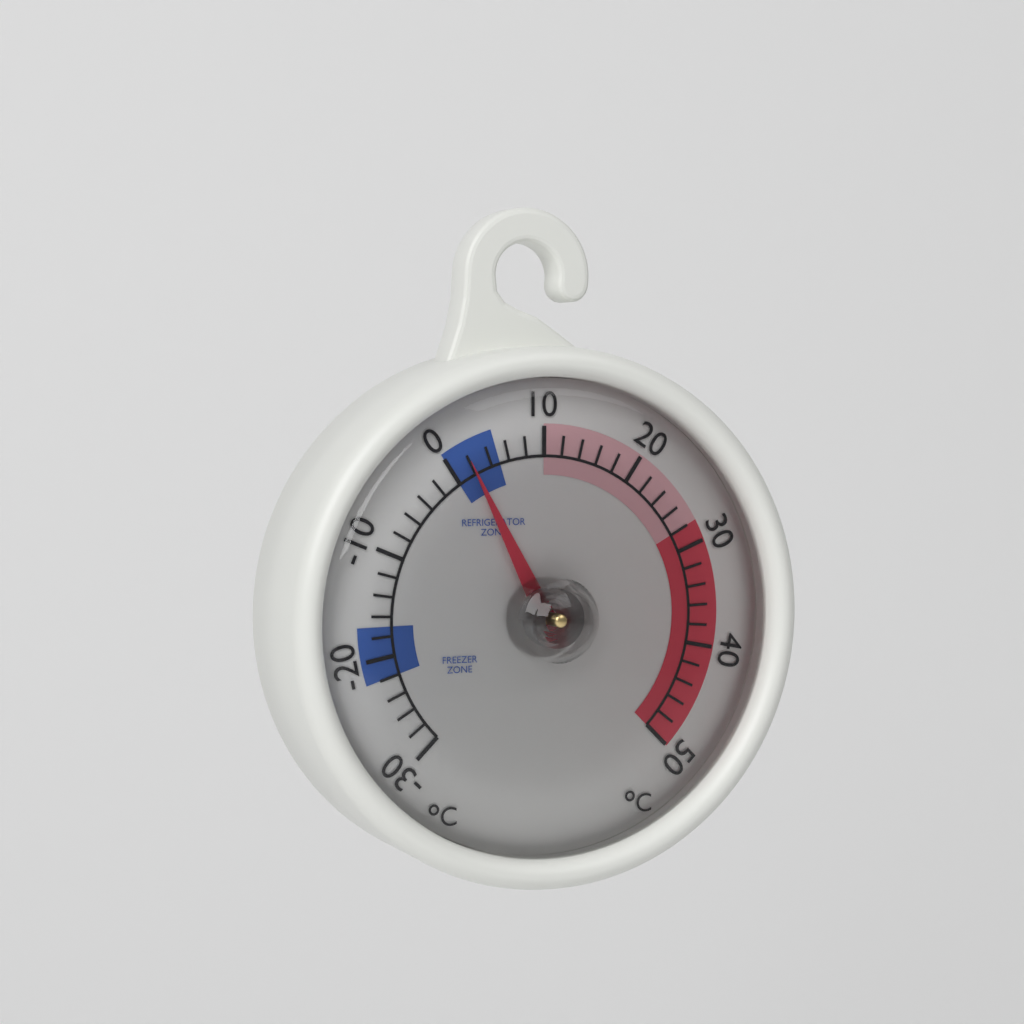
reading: 2 °C
